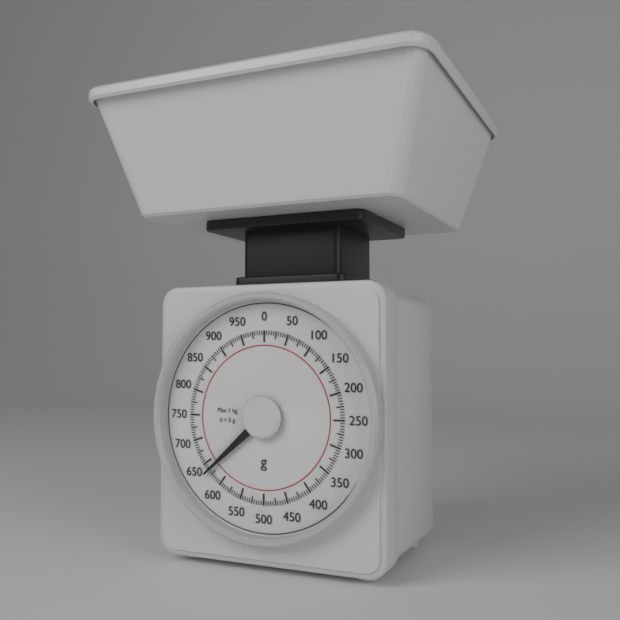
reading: 635 g
